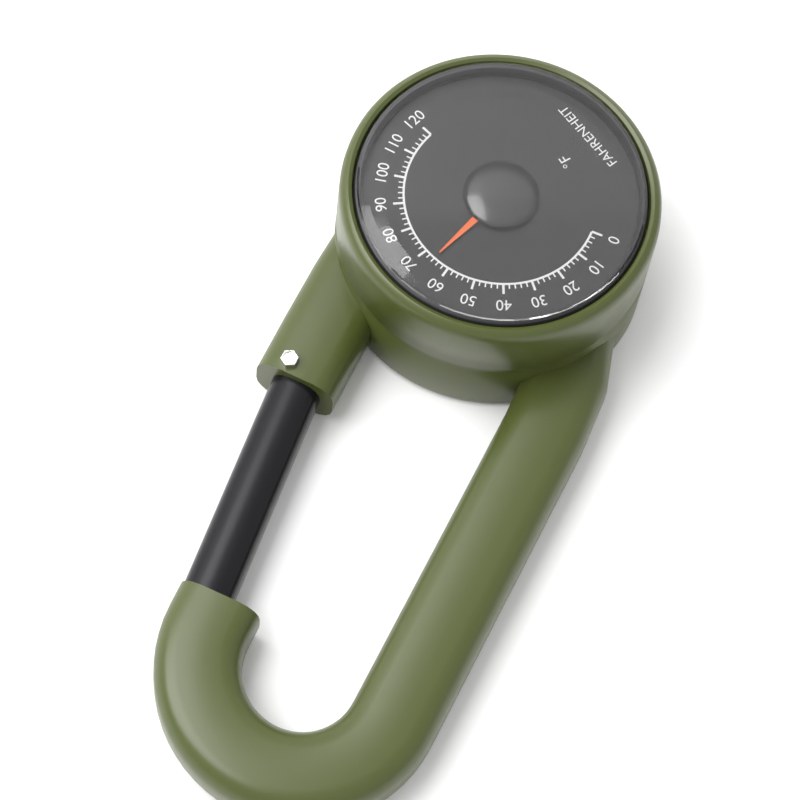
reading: 66 °F
